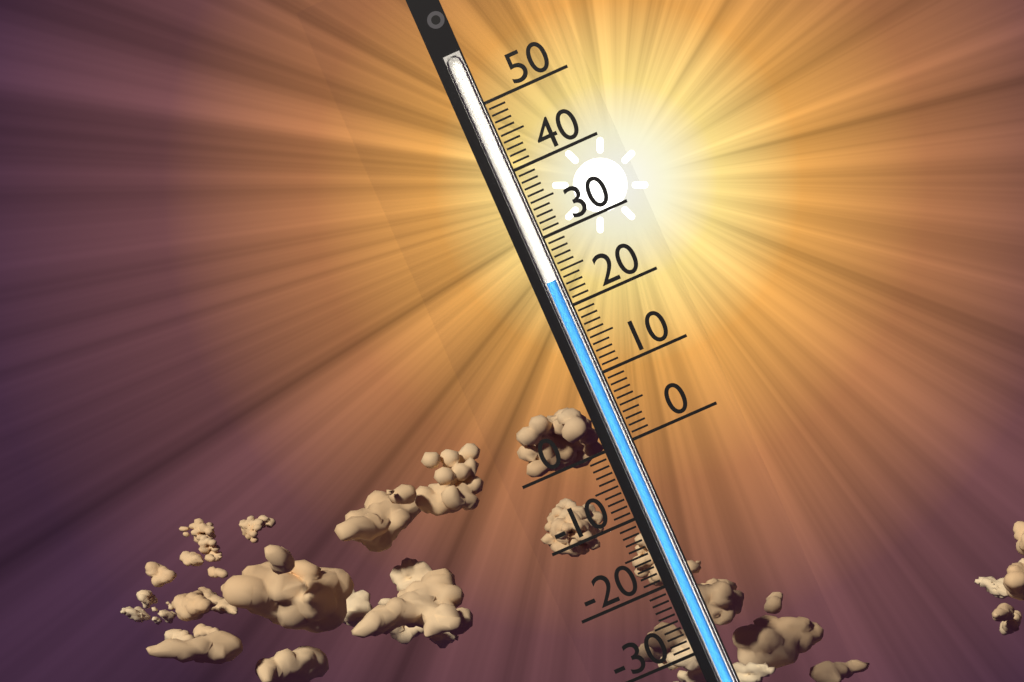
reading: 24 (no unit)
